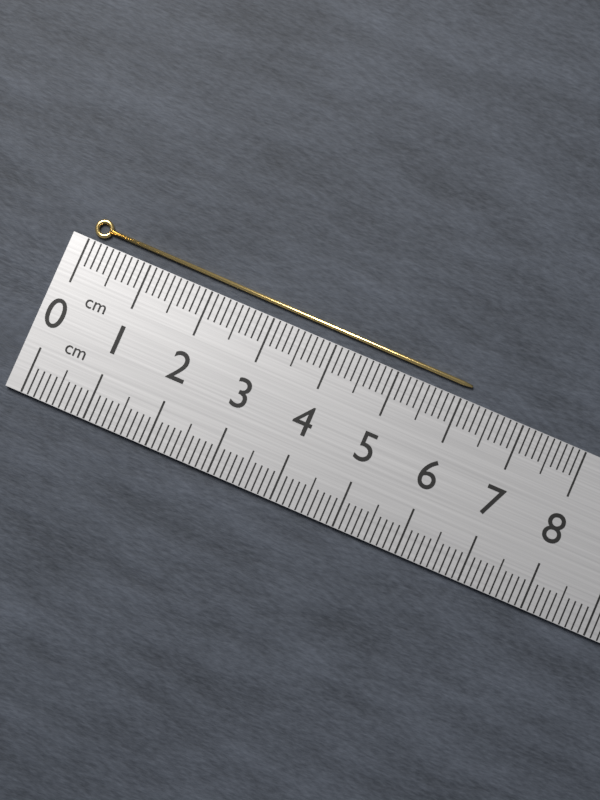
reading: 6.1 cm
